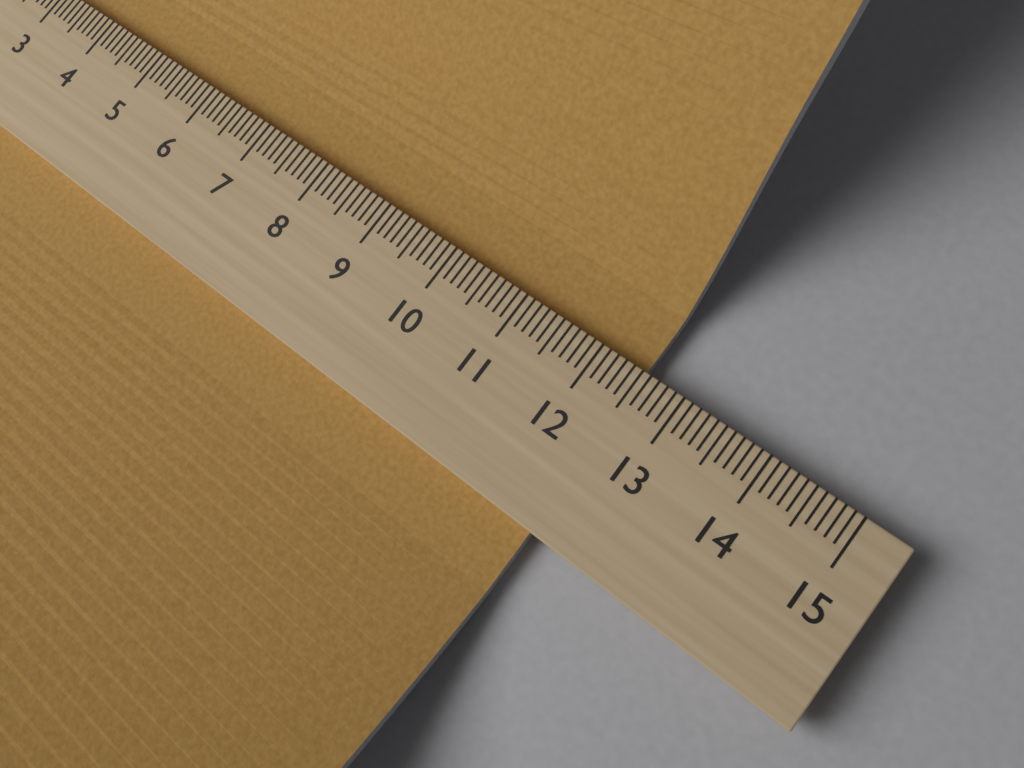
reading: 12.5 (no unit)
